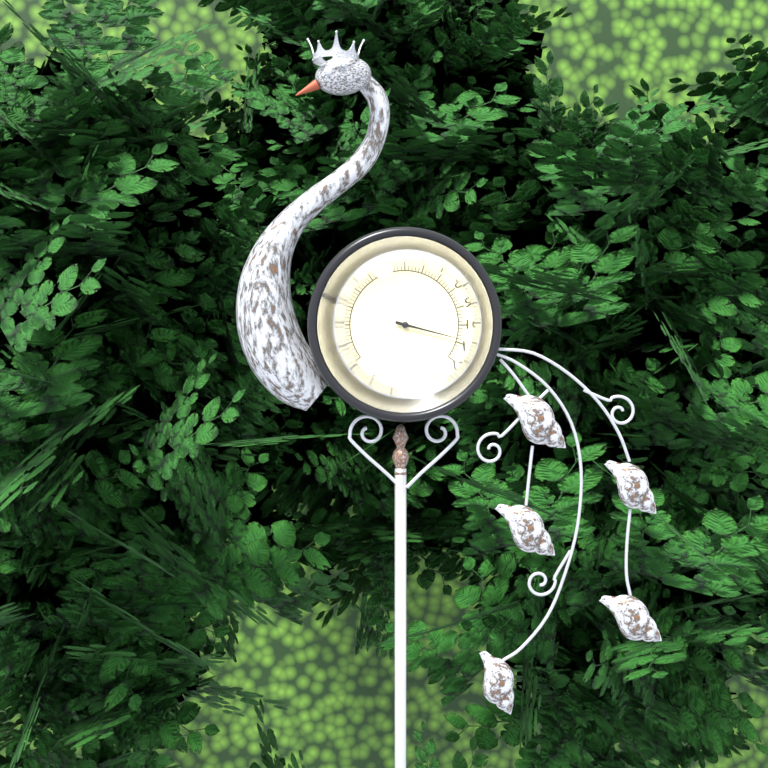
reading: 108 °F
